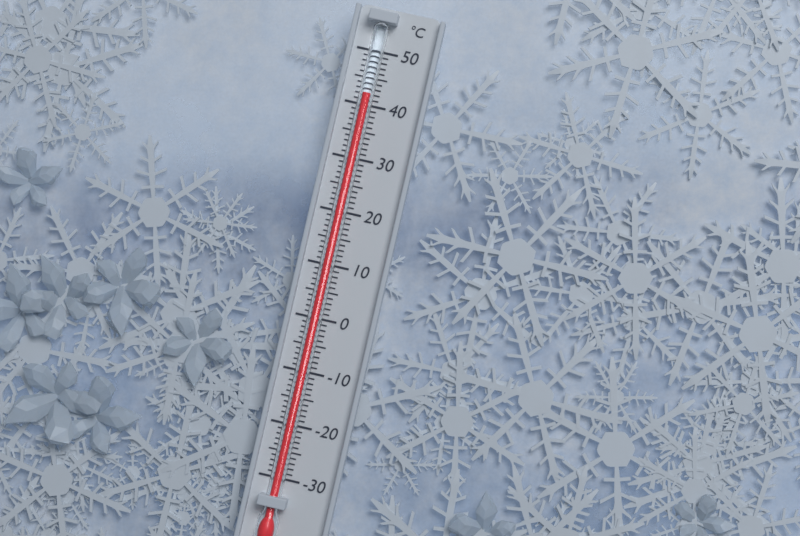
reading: 42 °C
